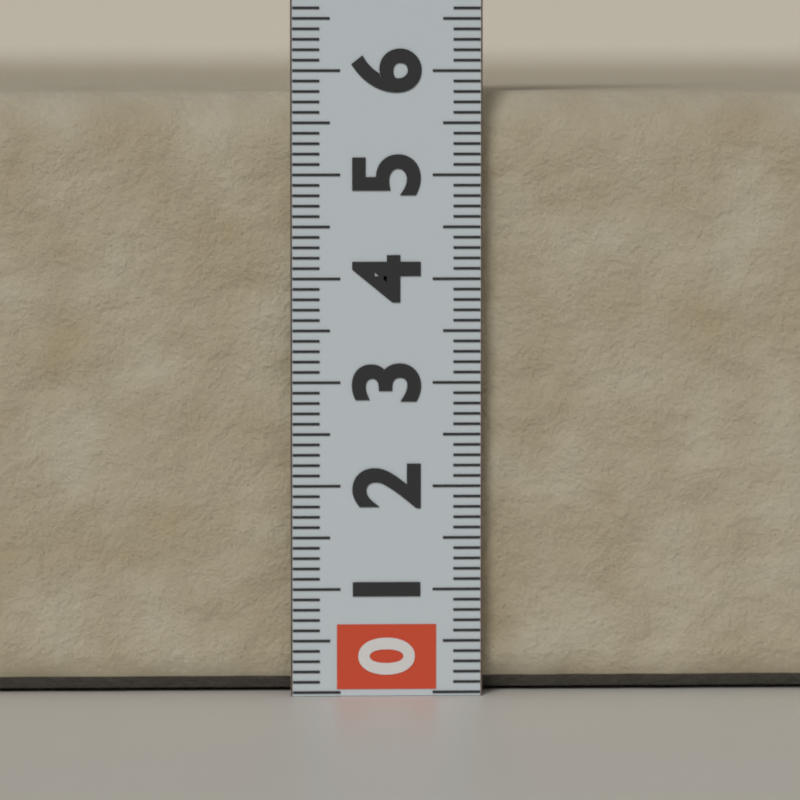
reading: 5.8 (no unit)
